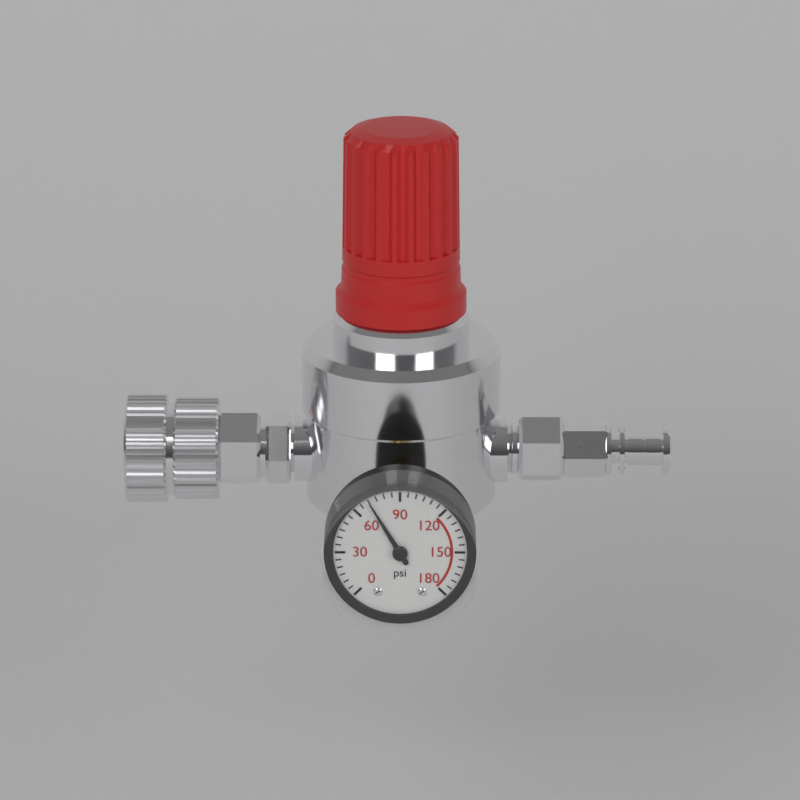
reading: 70 psi
